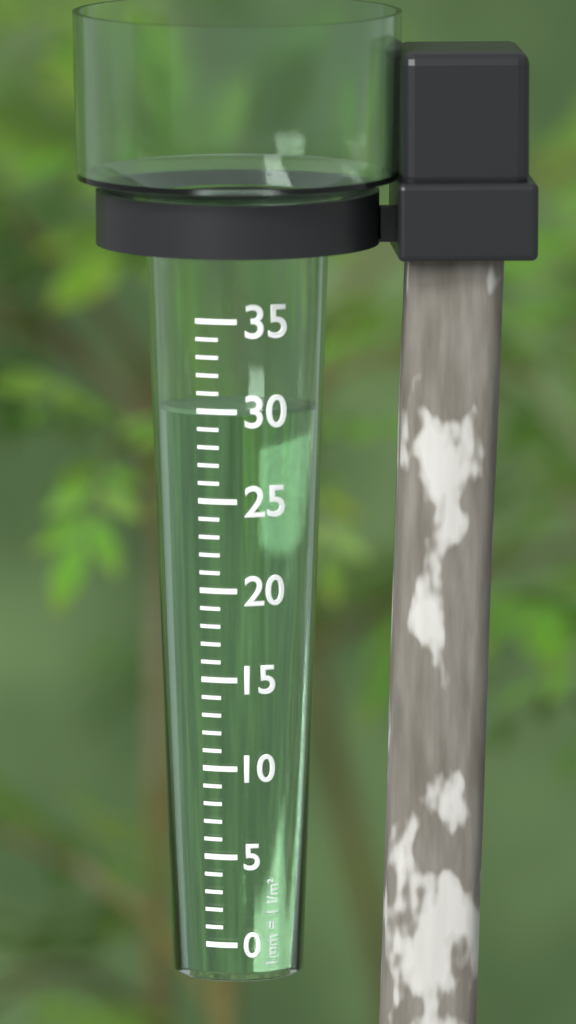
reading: 30 mm
